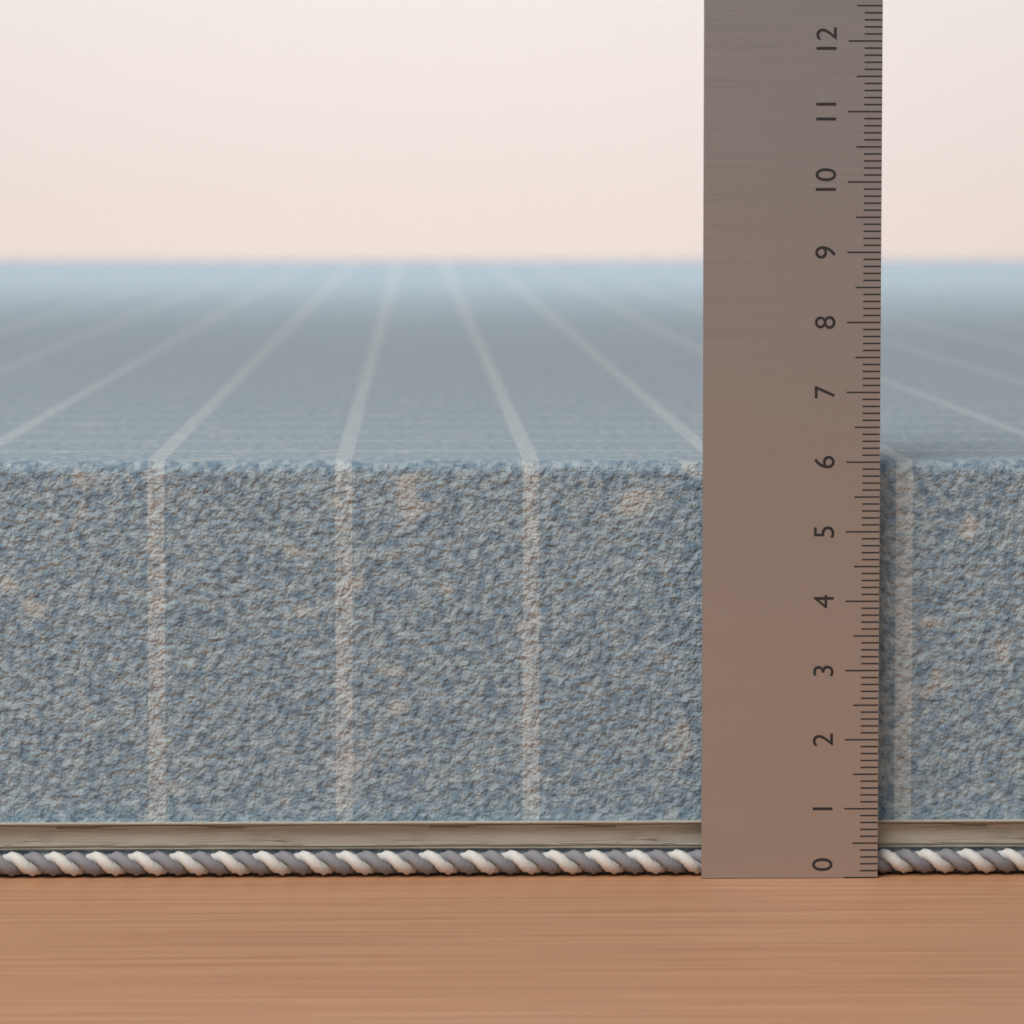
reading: 6.0 (no unit)
